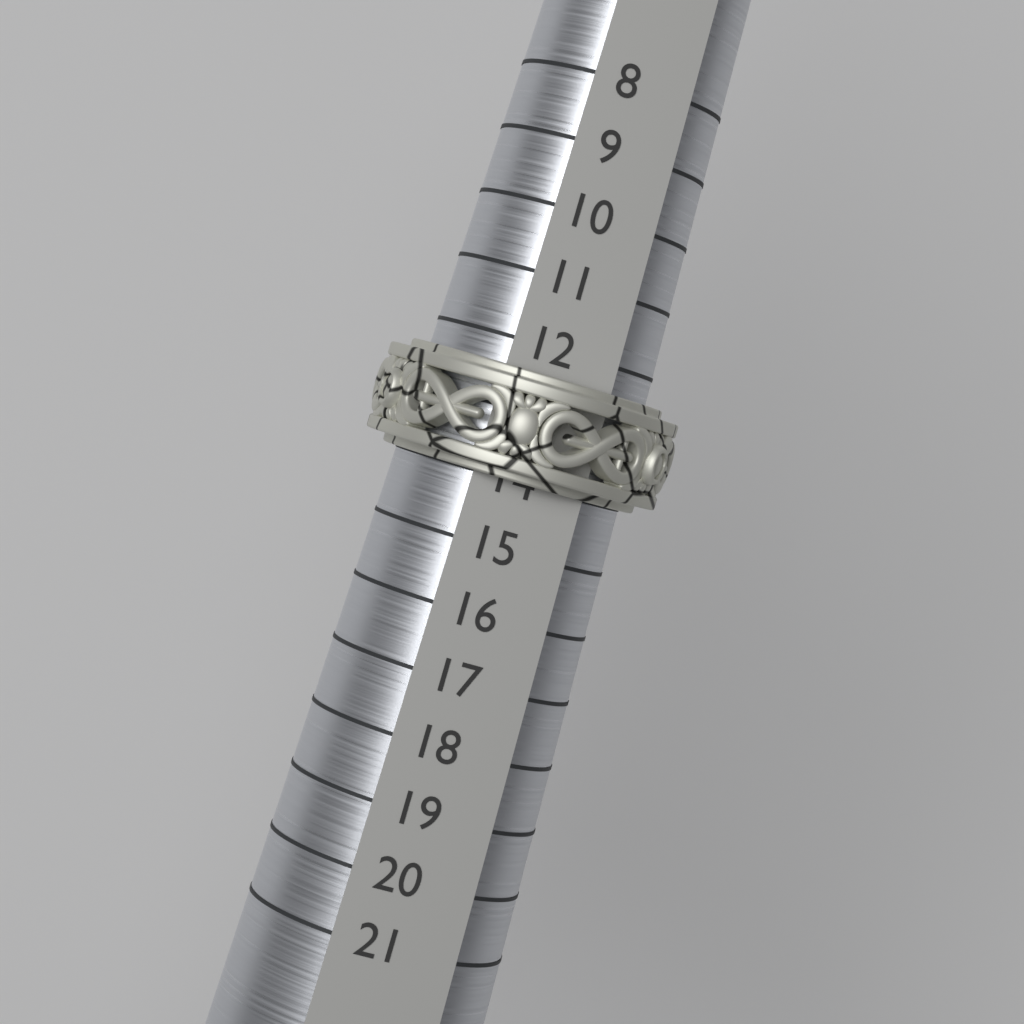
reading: 14 (no unit)
